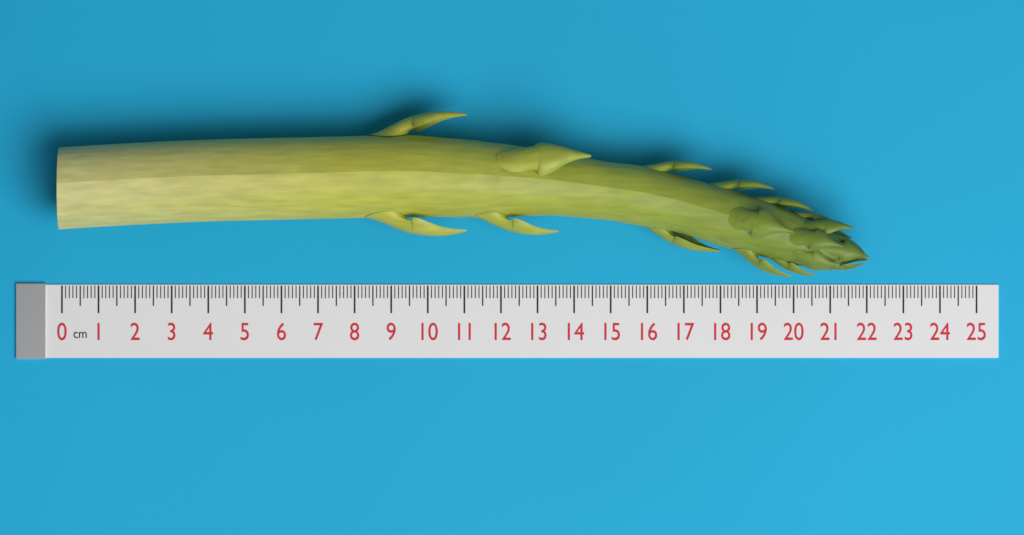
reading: 22.0 cm
